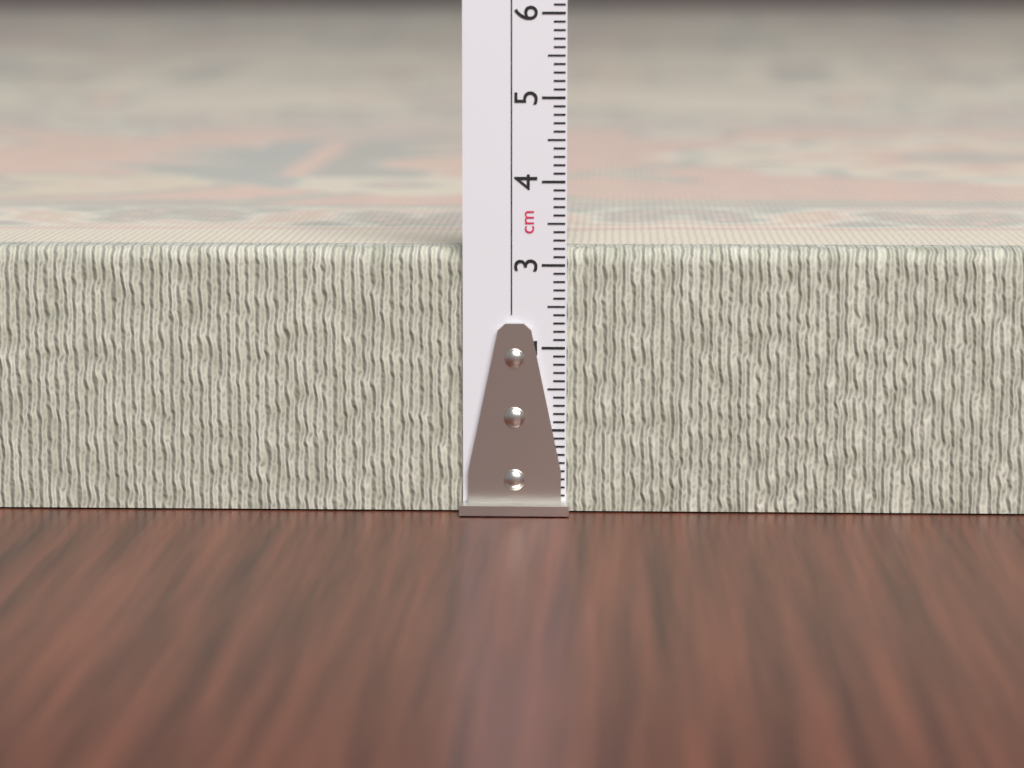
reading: 3.2 cm
